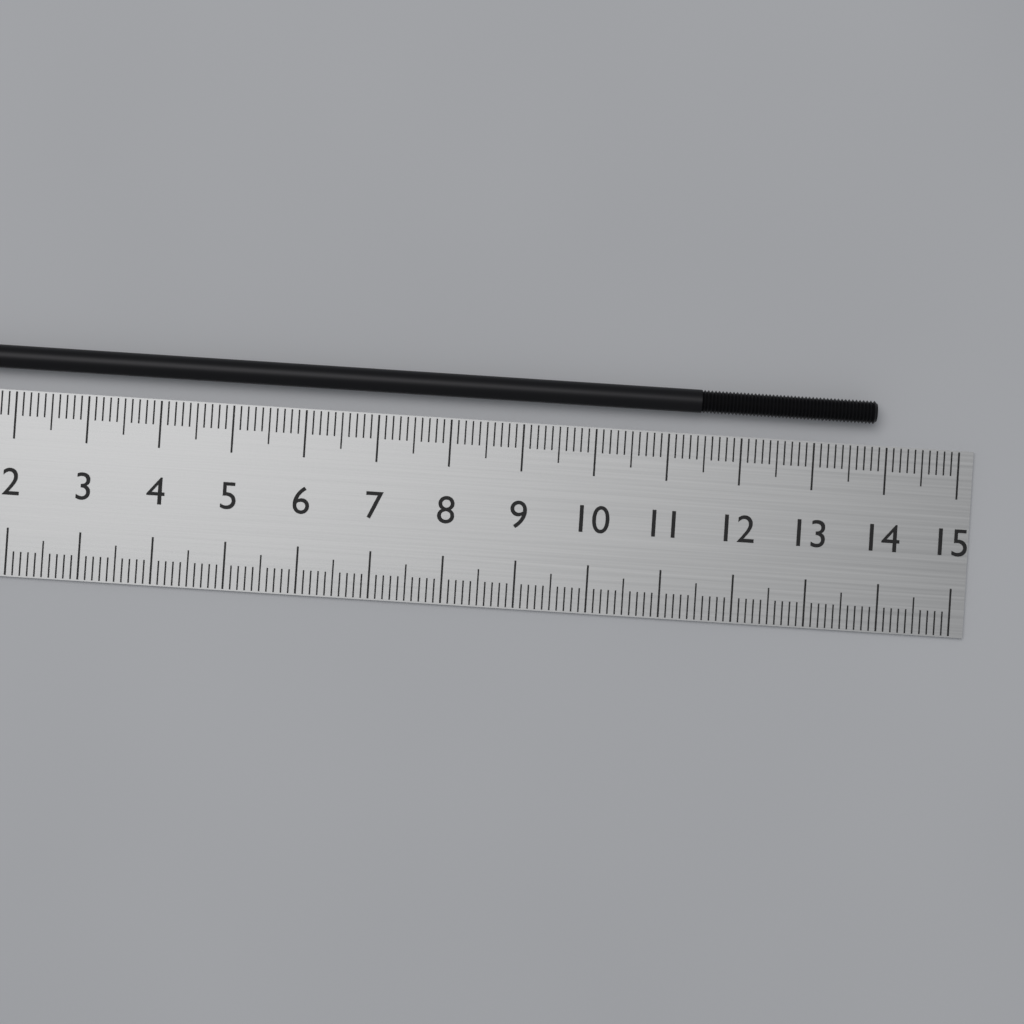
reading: 13.8 cm
